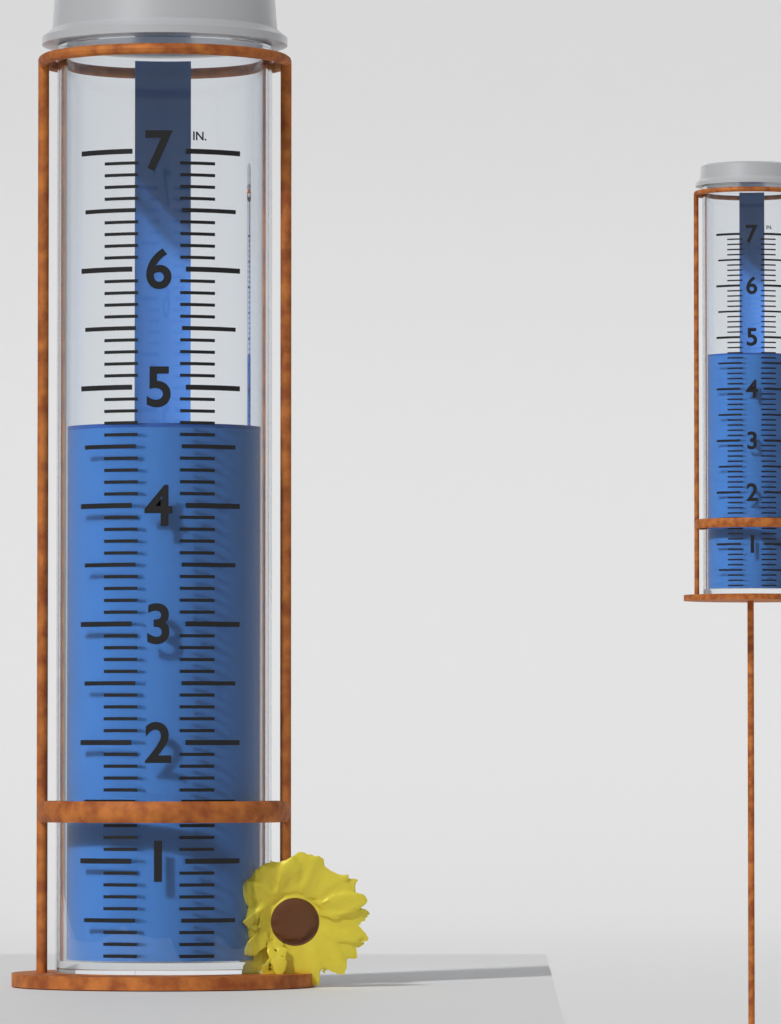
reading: 4.7 in
